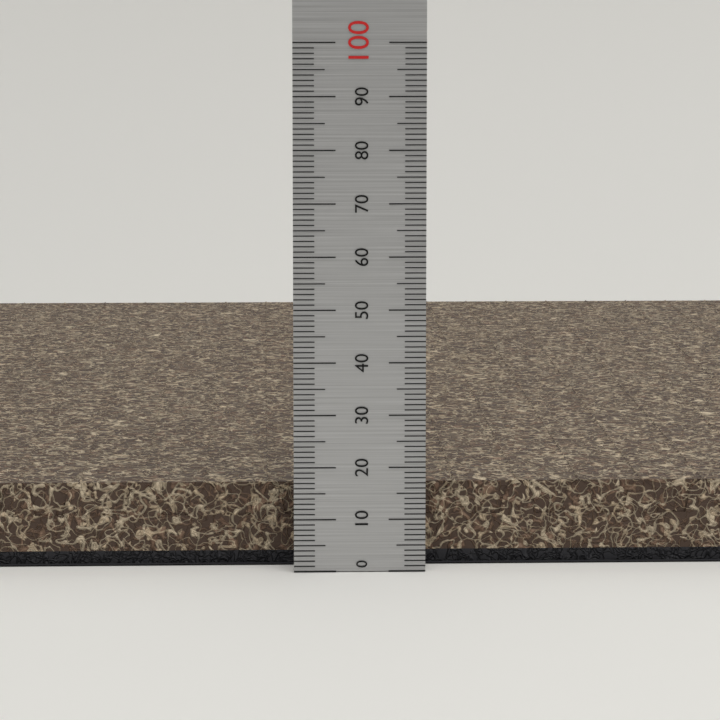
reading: 16 (no unit)
